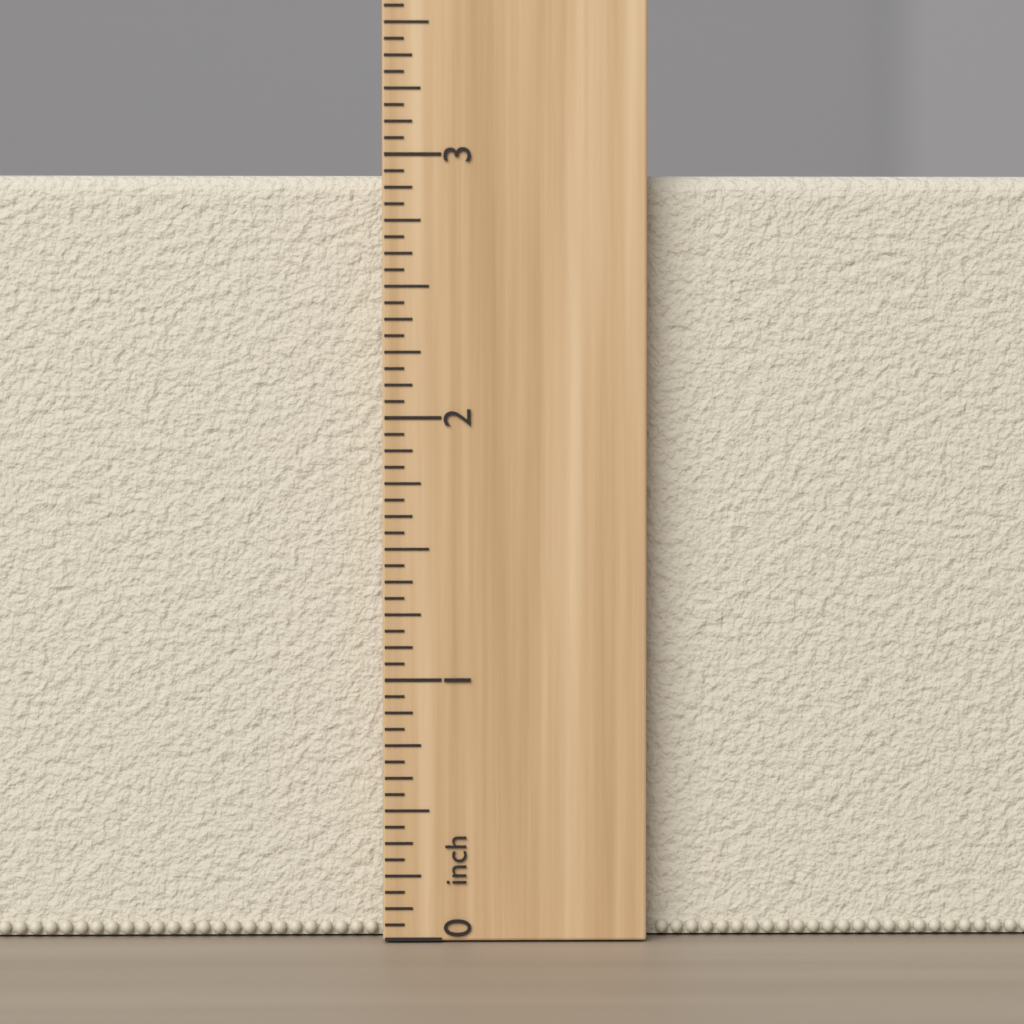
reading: 2.9375 inch
